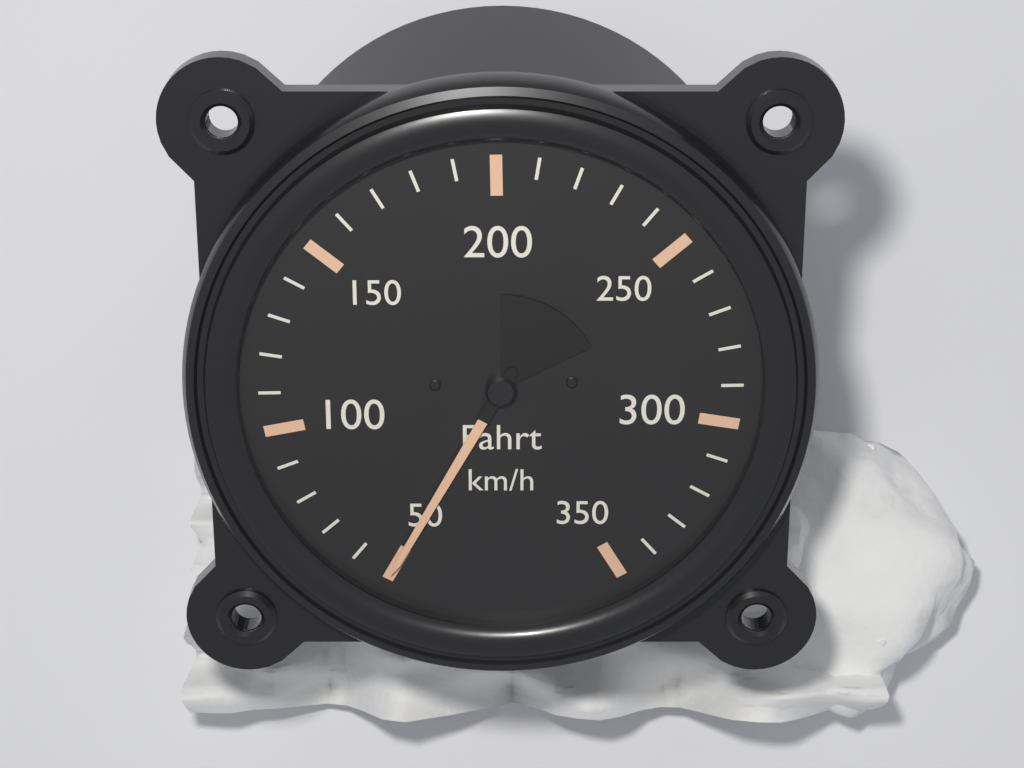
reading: 50 km/h
